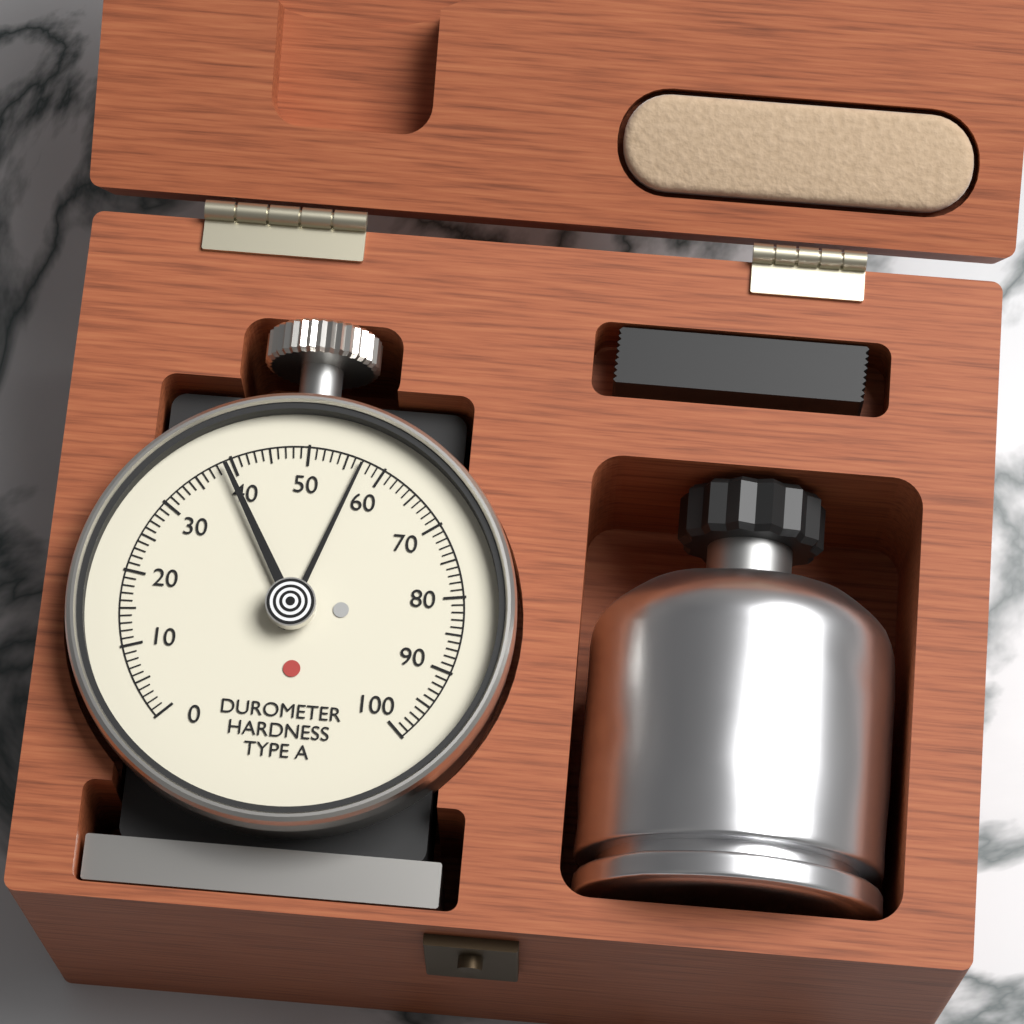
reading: 57 Shore A
